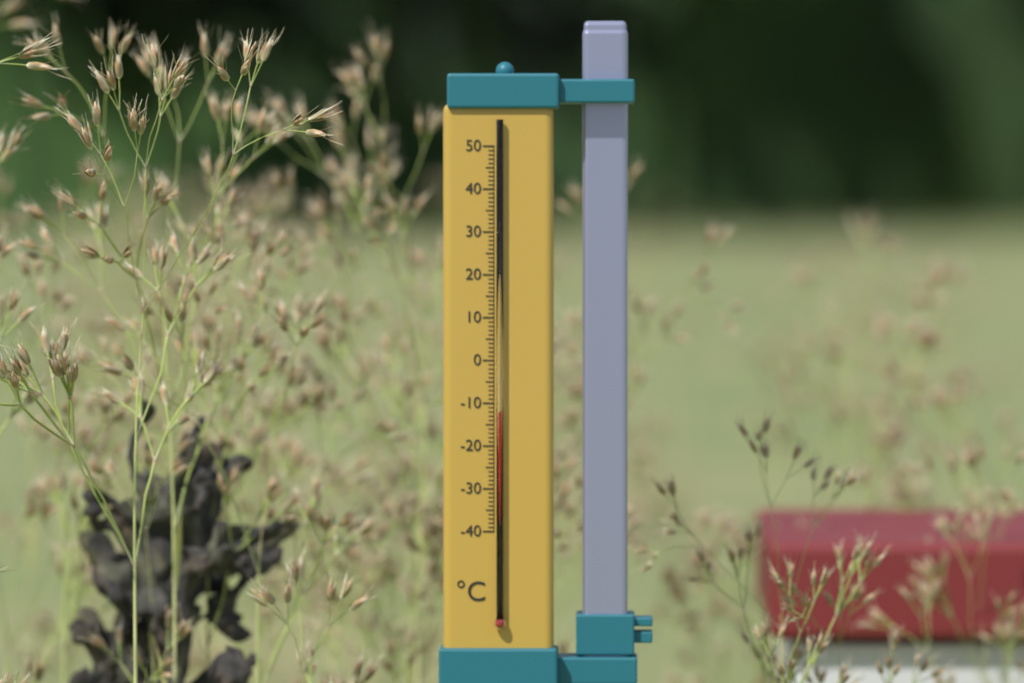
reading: -12 °C
